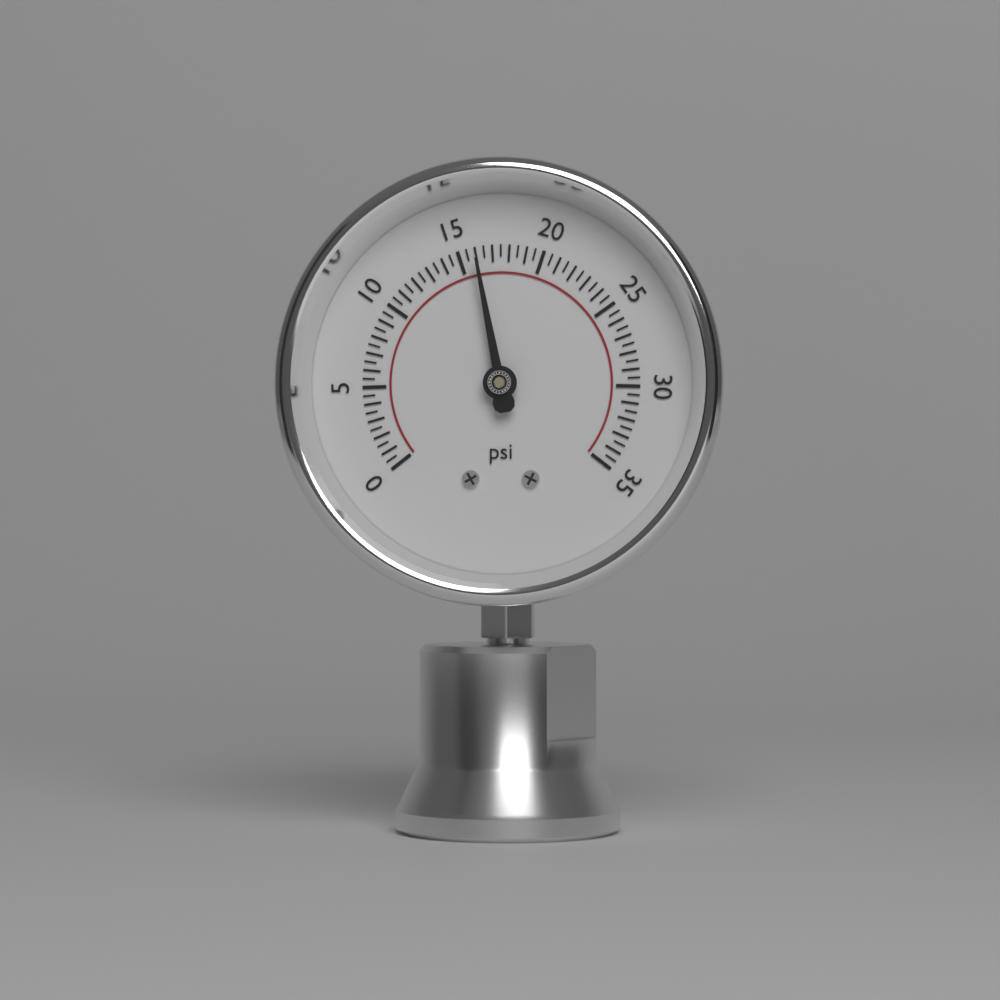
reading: 16.0 psi
